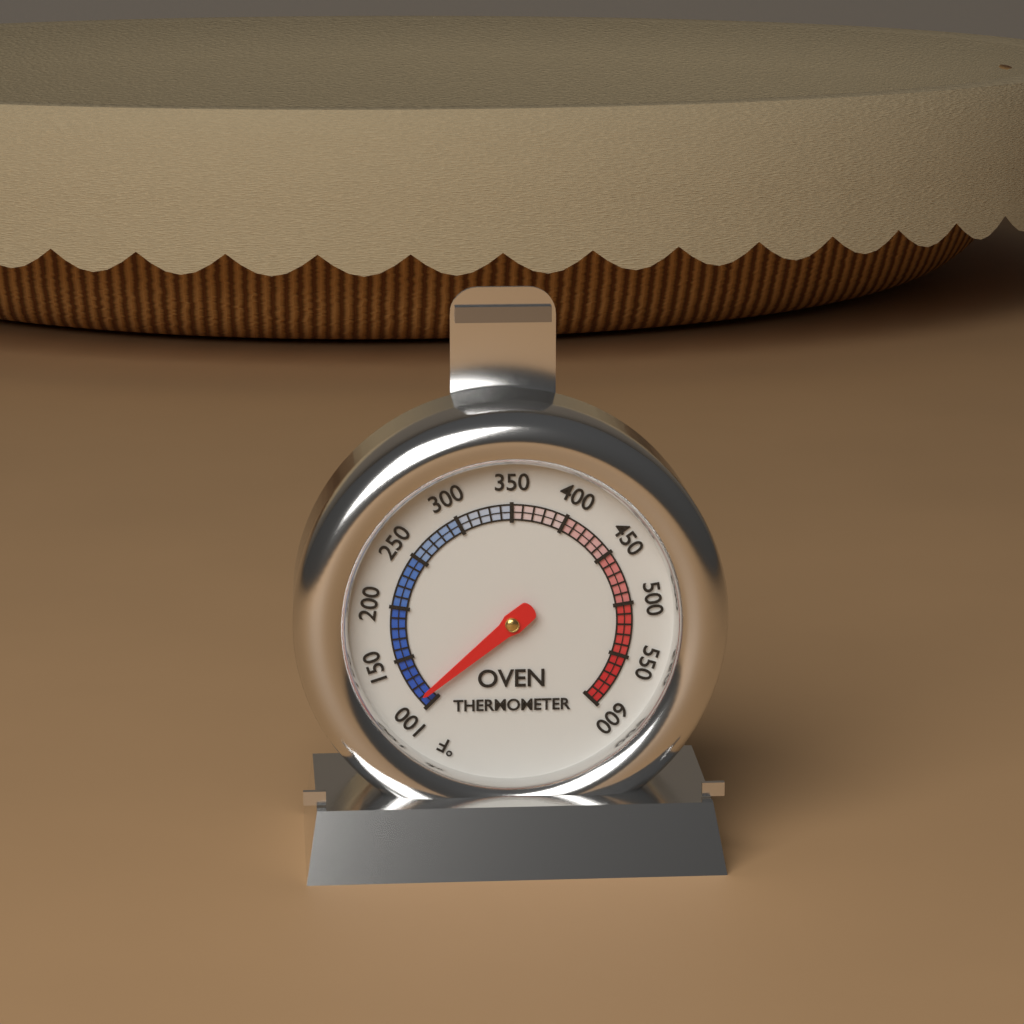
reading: 110 °F
